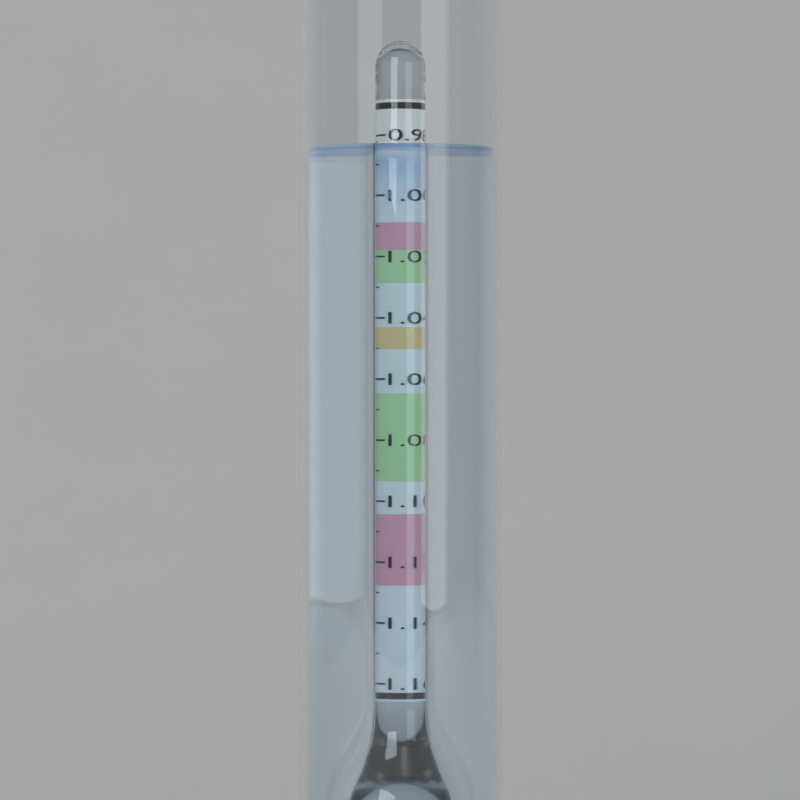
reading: 0.984 (no unit)
